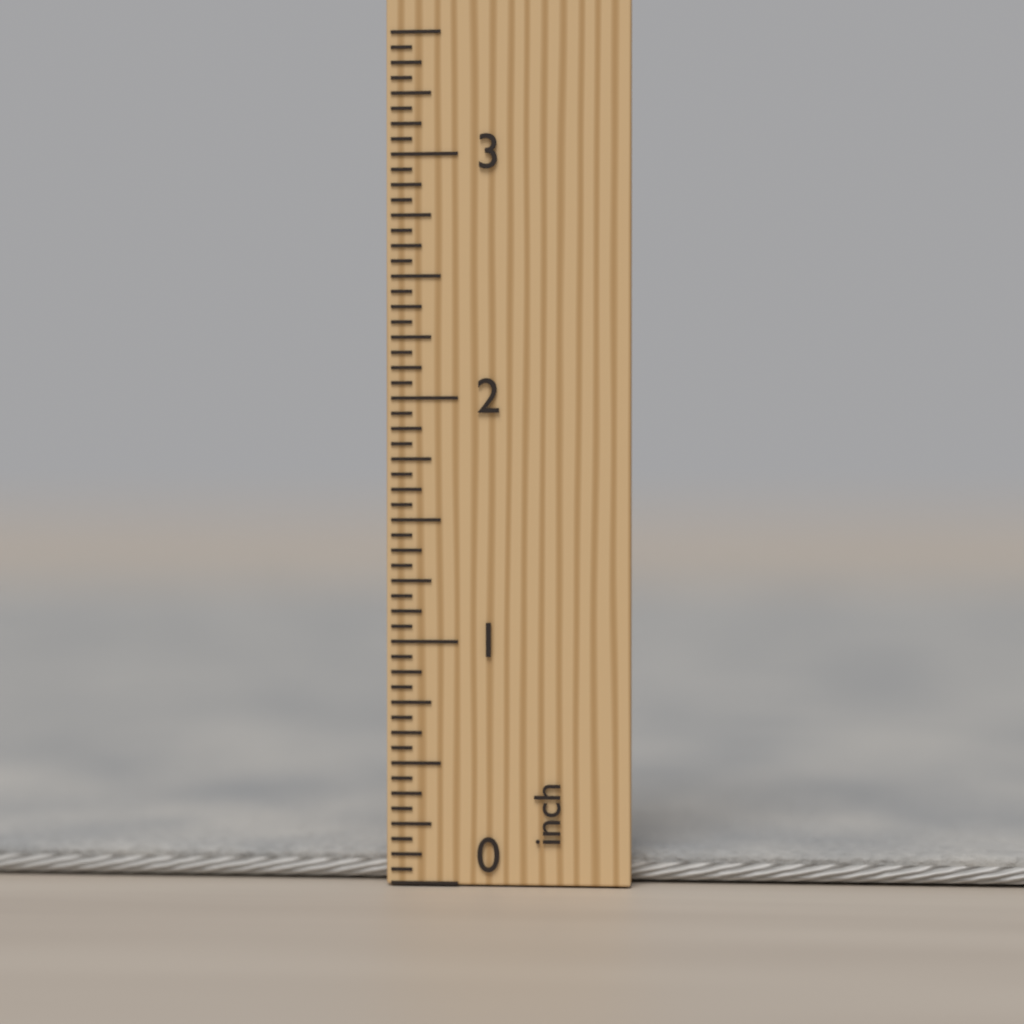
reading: 0.1250 inch
